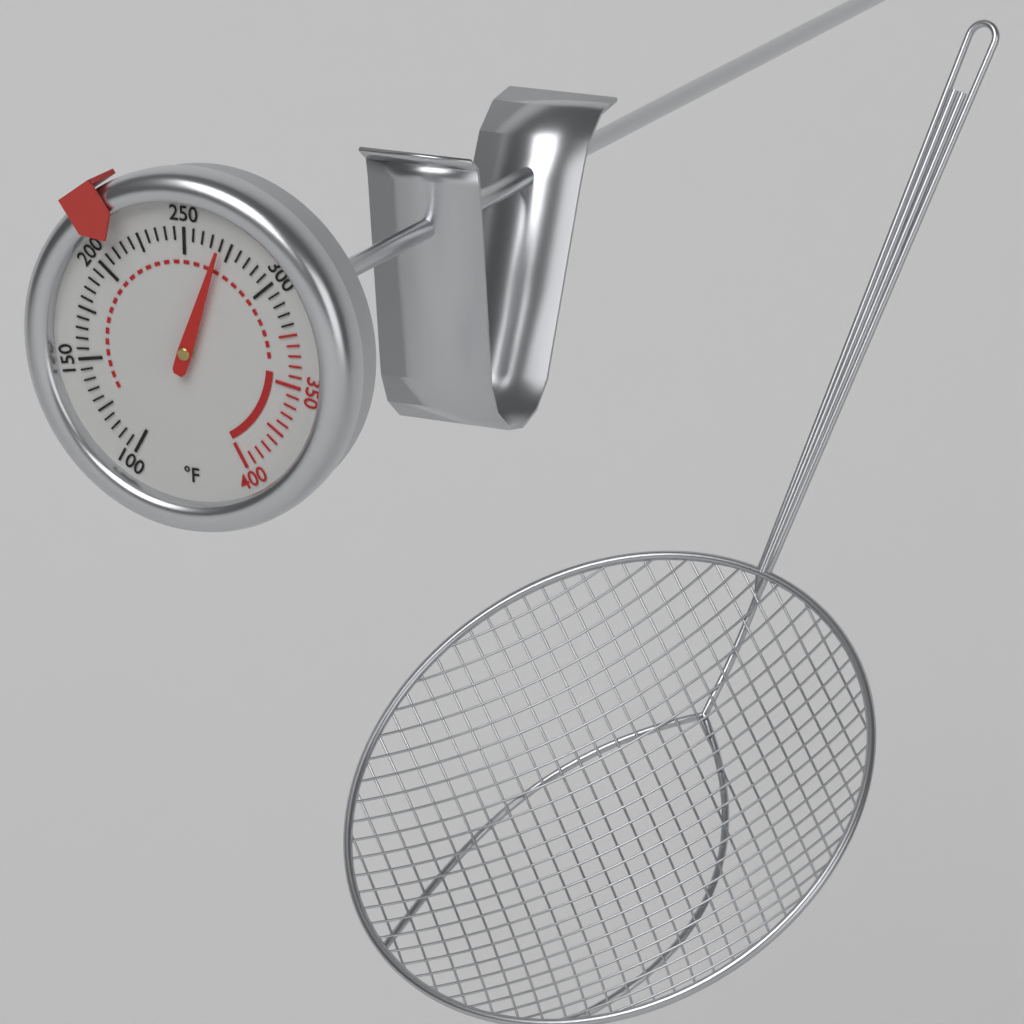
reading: 270 °F
